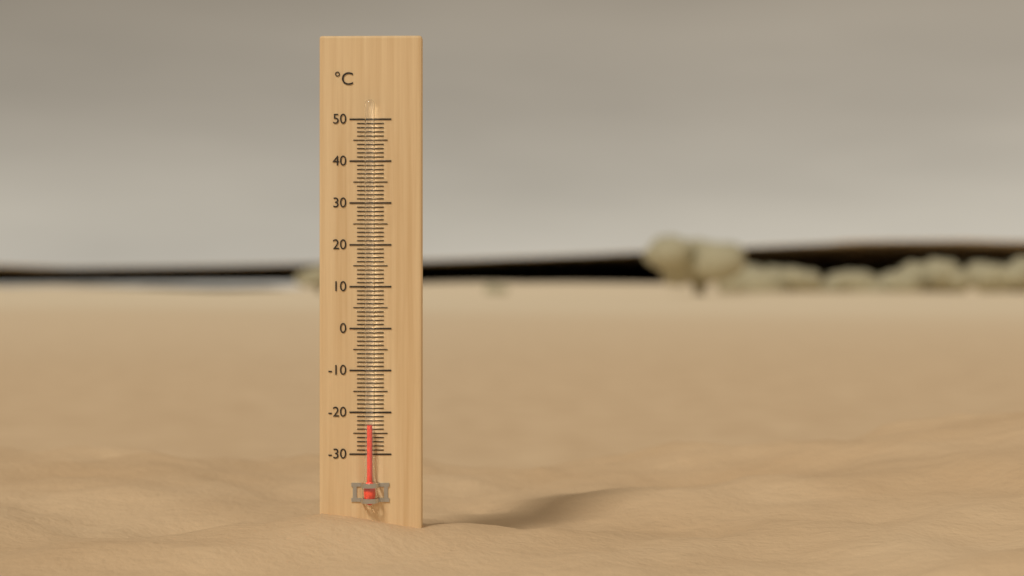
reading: -23 °C
